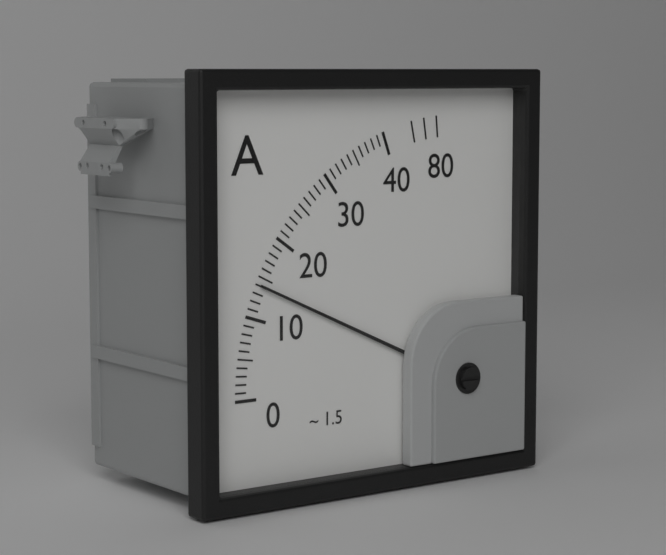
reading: 14 A
